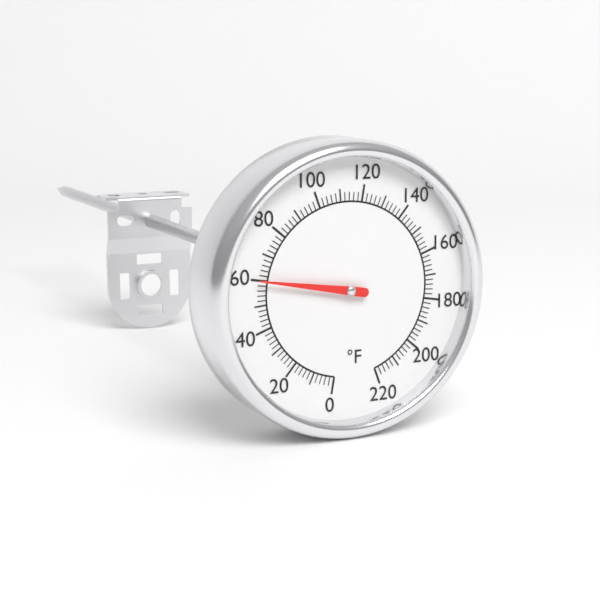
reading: 60 °F
